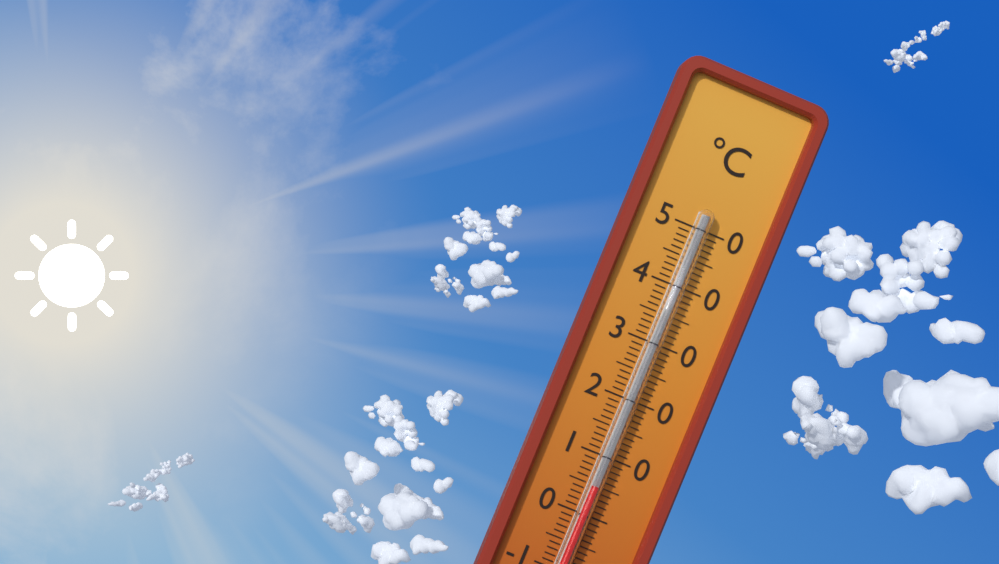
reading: 5 °C
